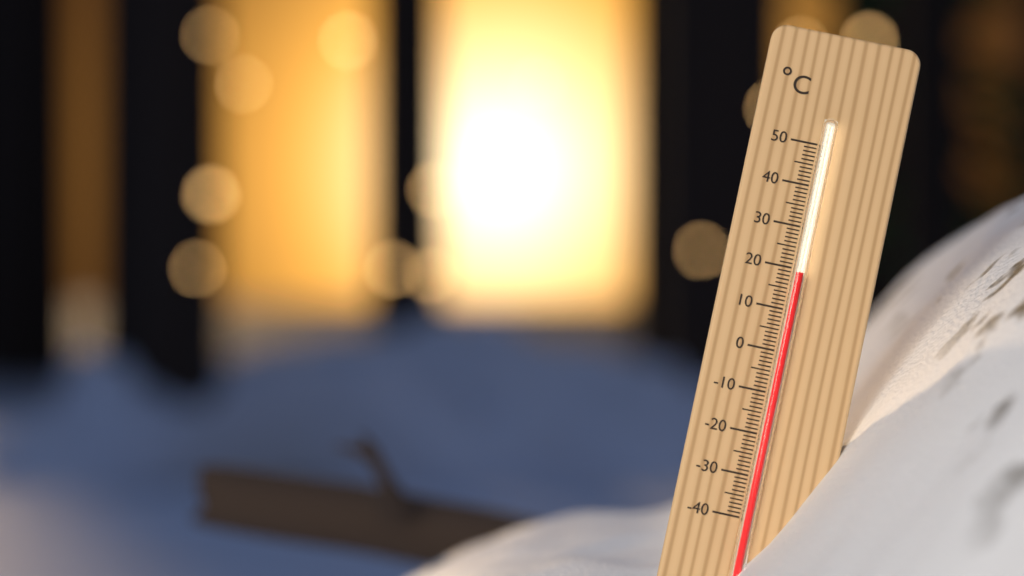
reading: 19 °C
